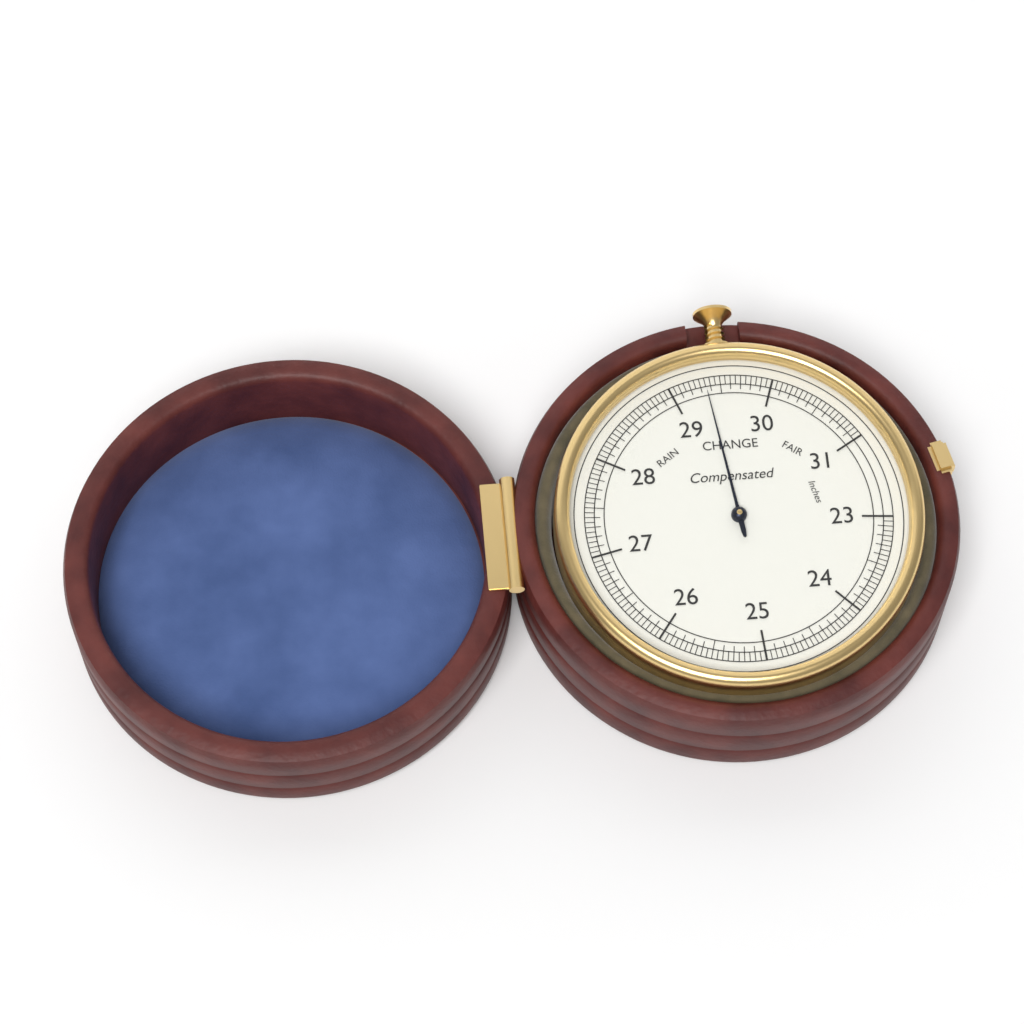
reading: 29.35 inches
